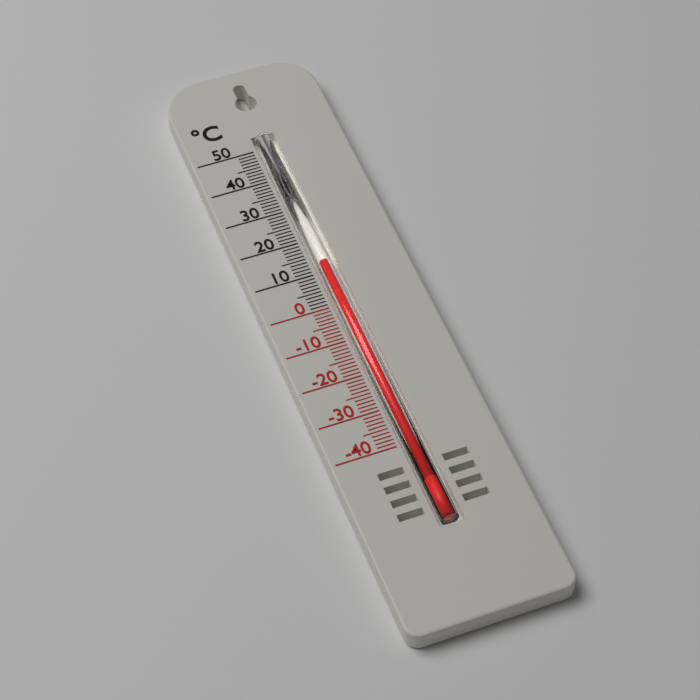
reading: 13 °C
